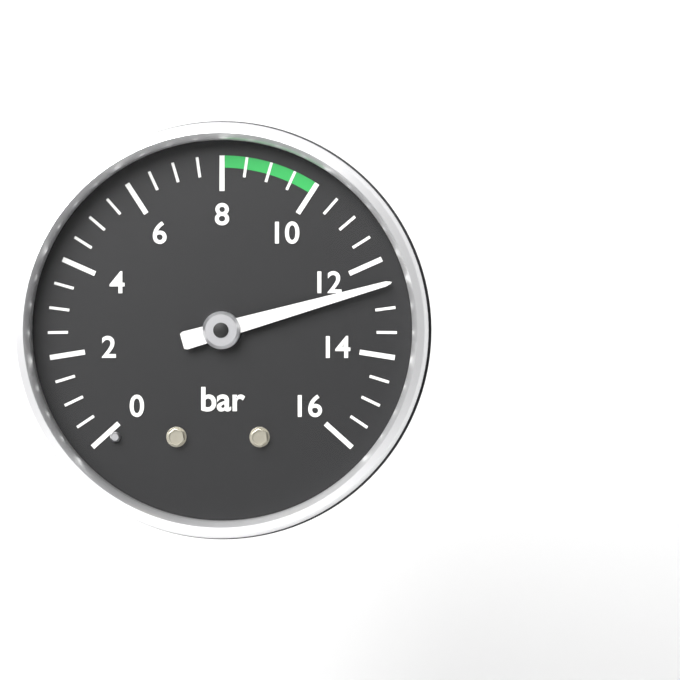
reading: 12.5 bar
